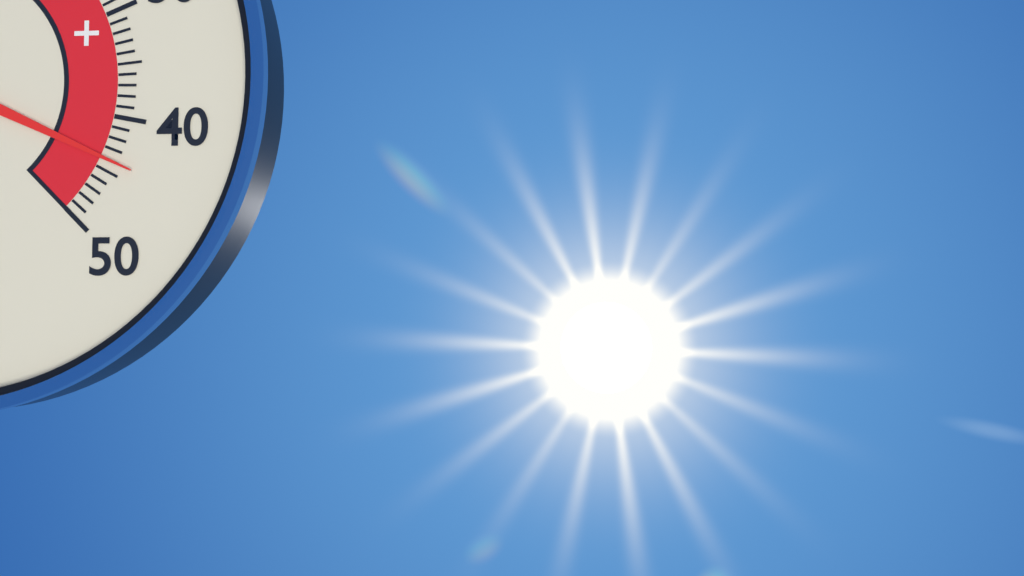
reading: 44 °C
